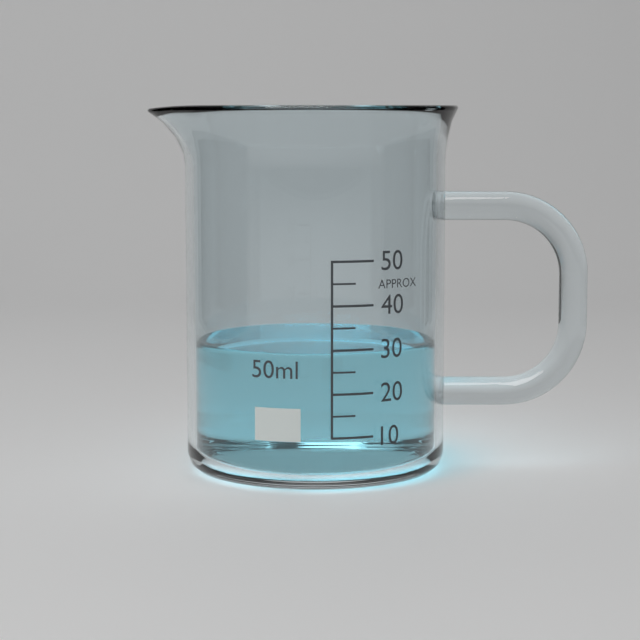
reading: 29 ml
